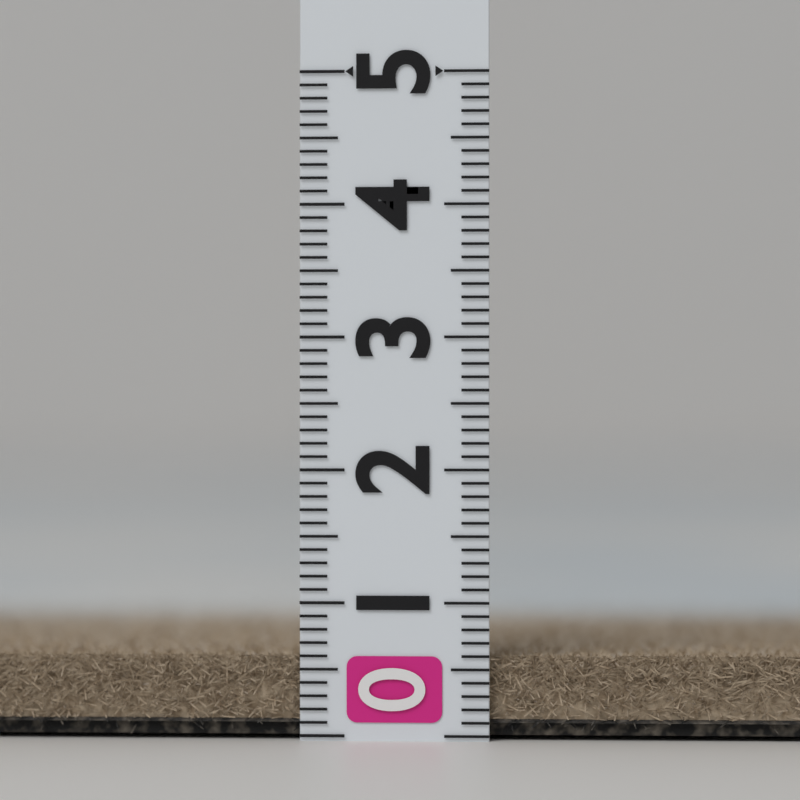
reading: 0.6 (no unit)
